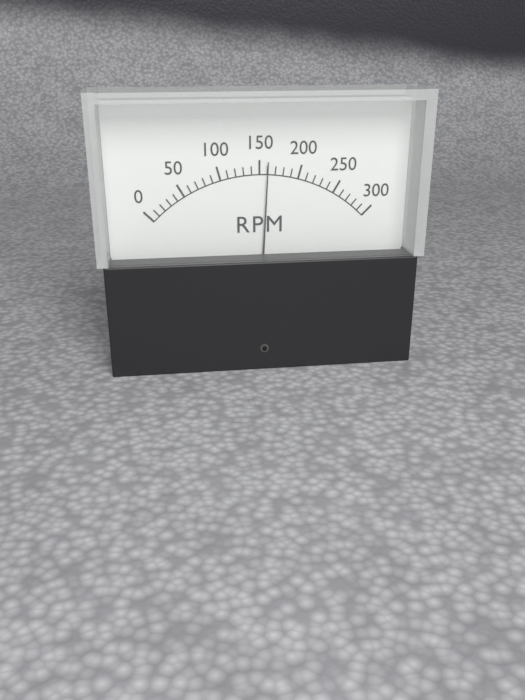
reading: 160 RPM
